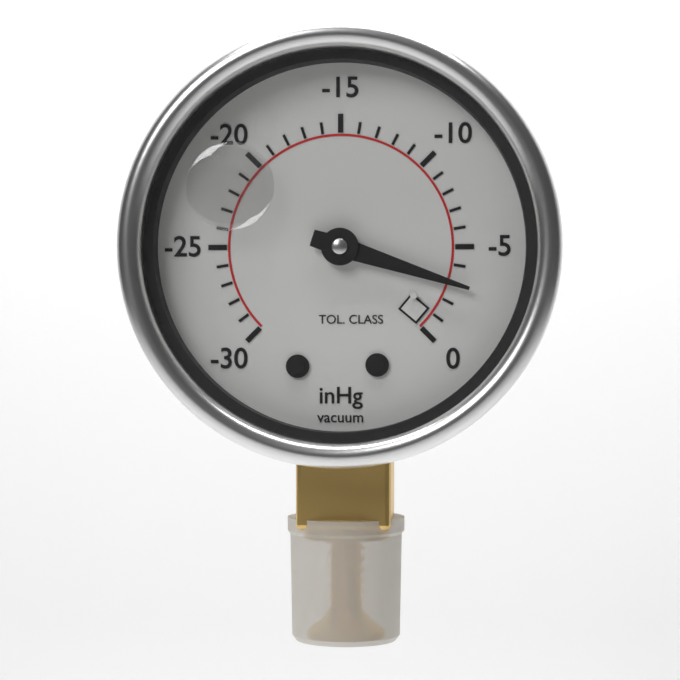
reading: -3 inHg
